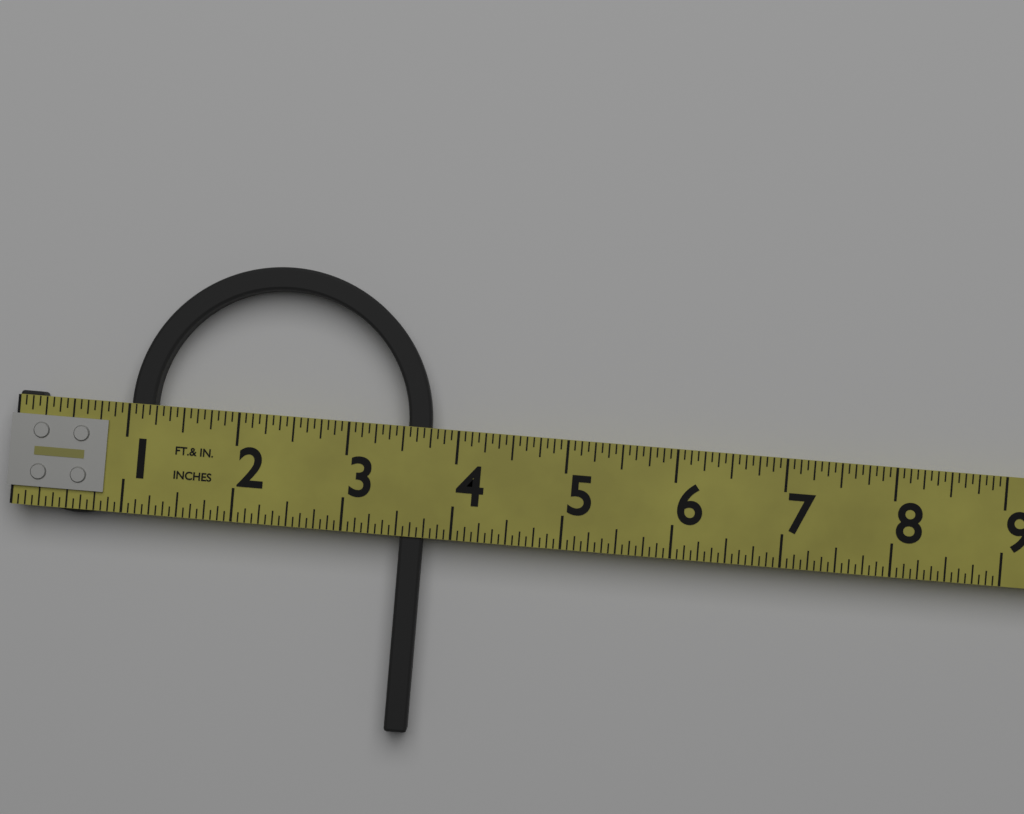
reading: 3.7500 in
